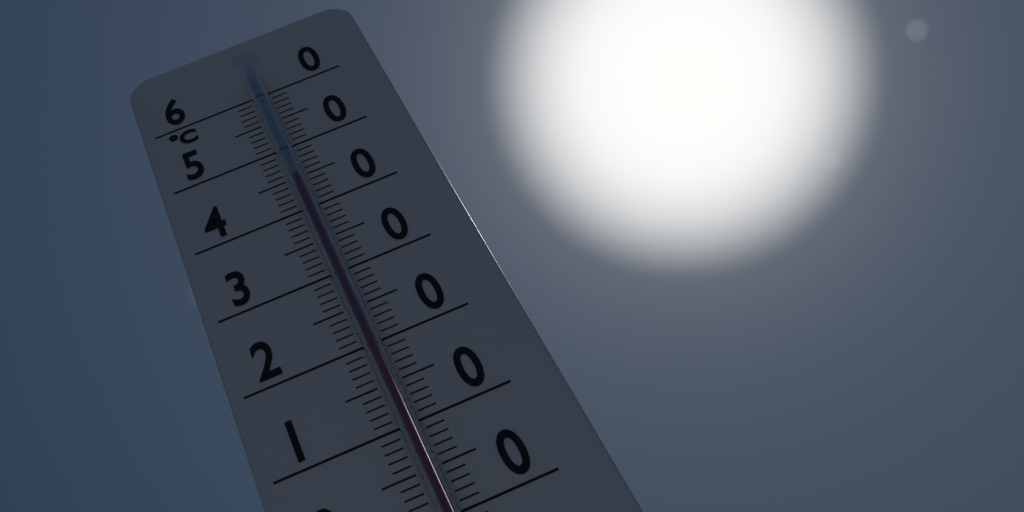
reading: 44 °C
